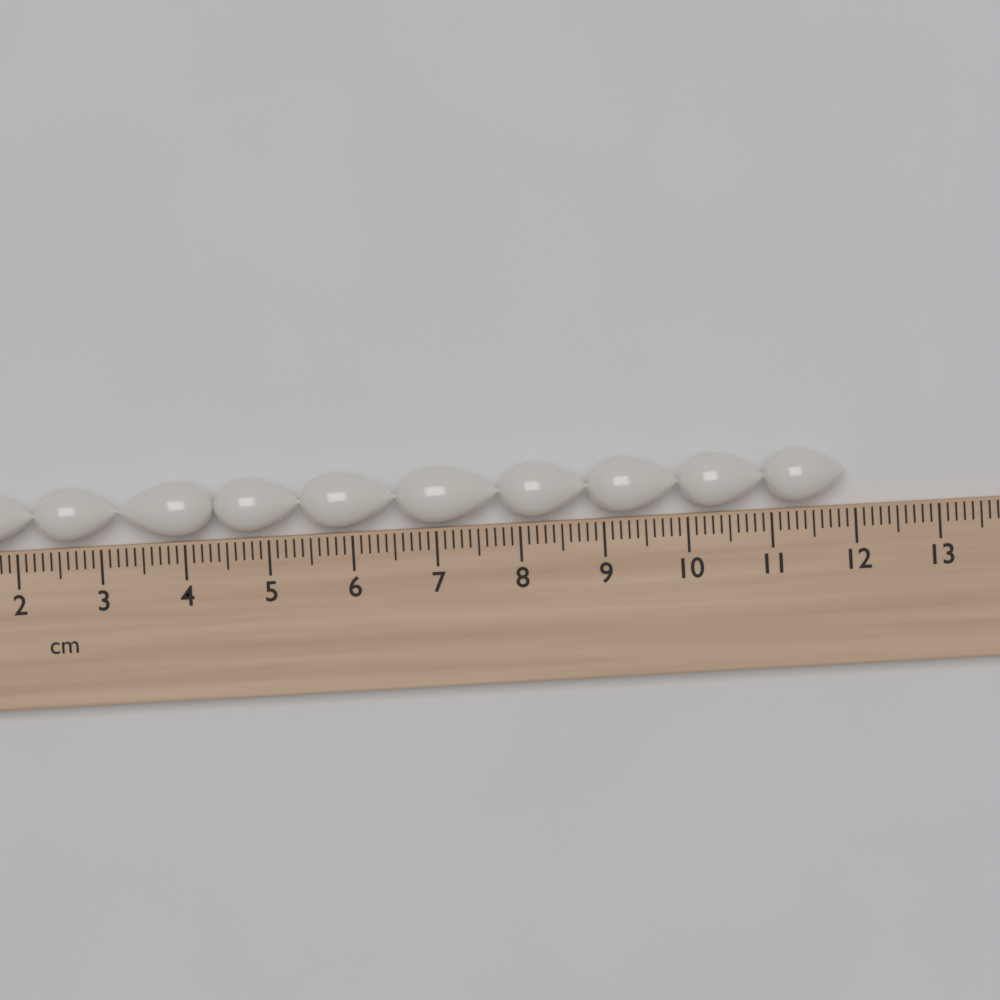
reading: 11.9 cm
